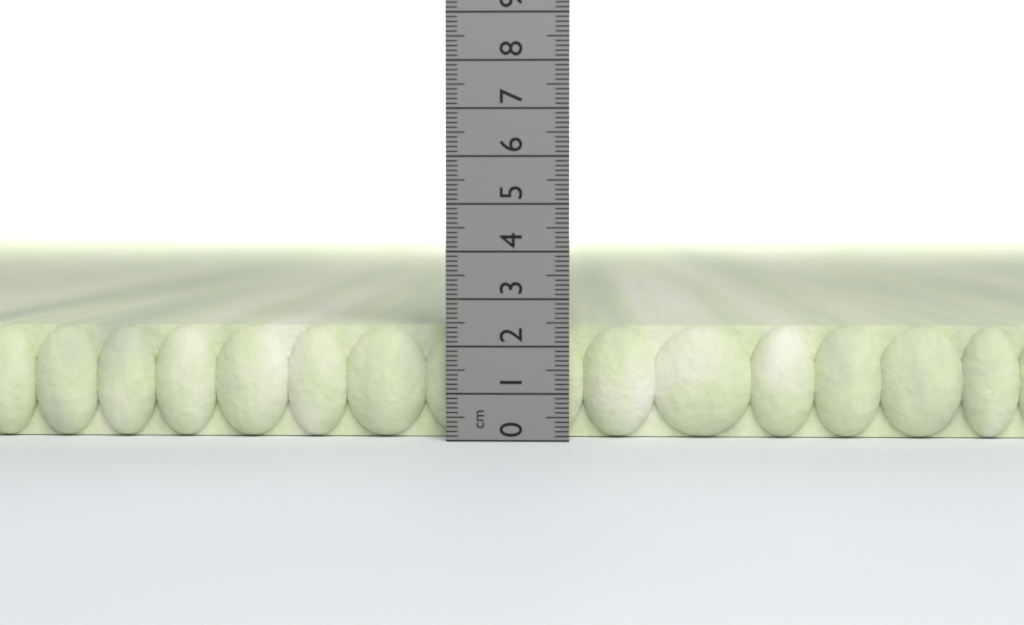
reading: 2.4 cm
